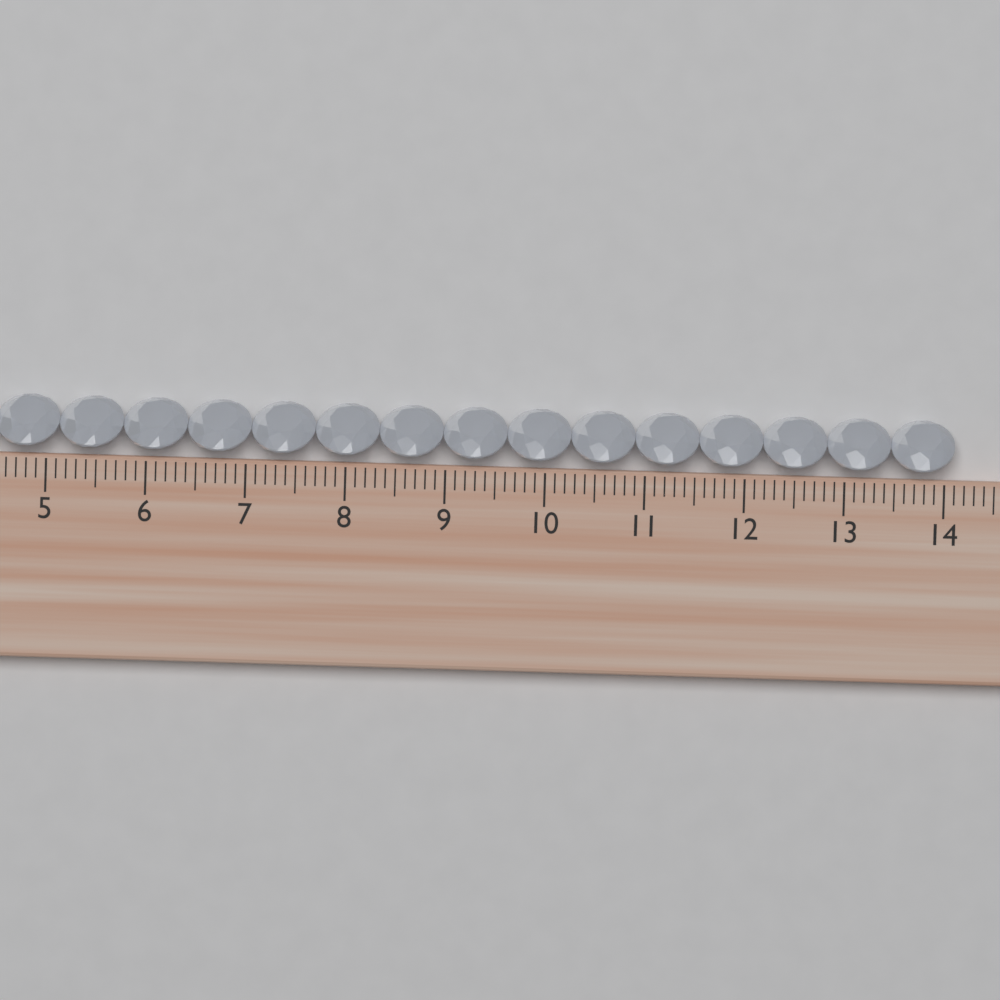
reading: 14.1 cm
